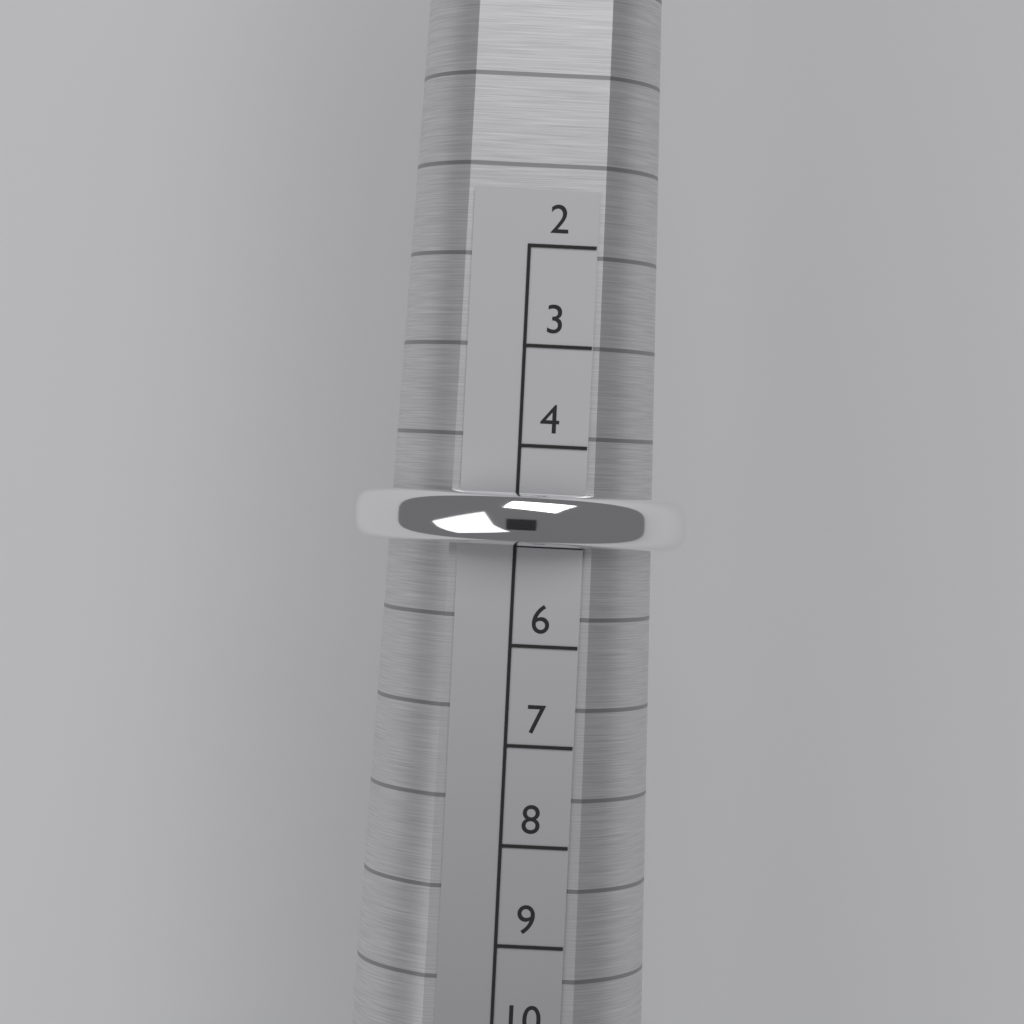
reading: 5 (no unit)
